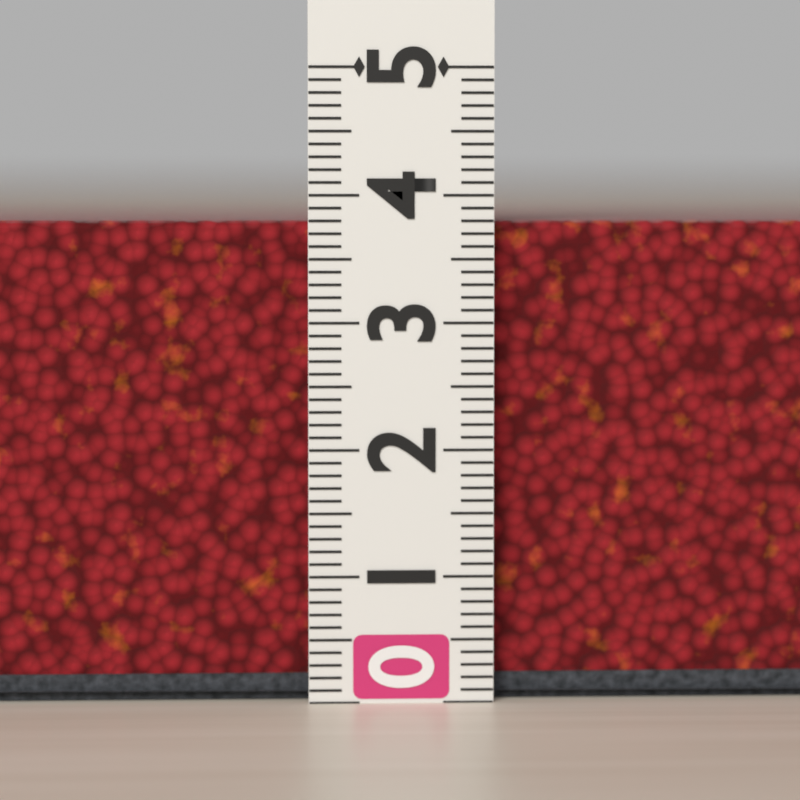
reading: 3.8 (no unit)
